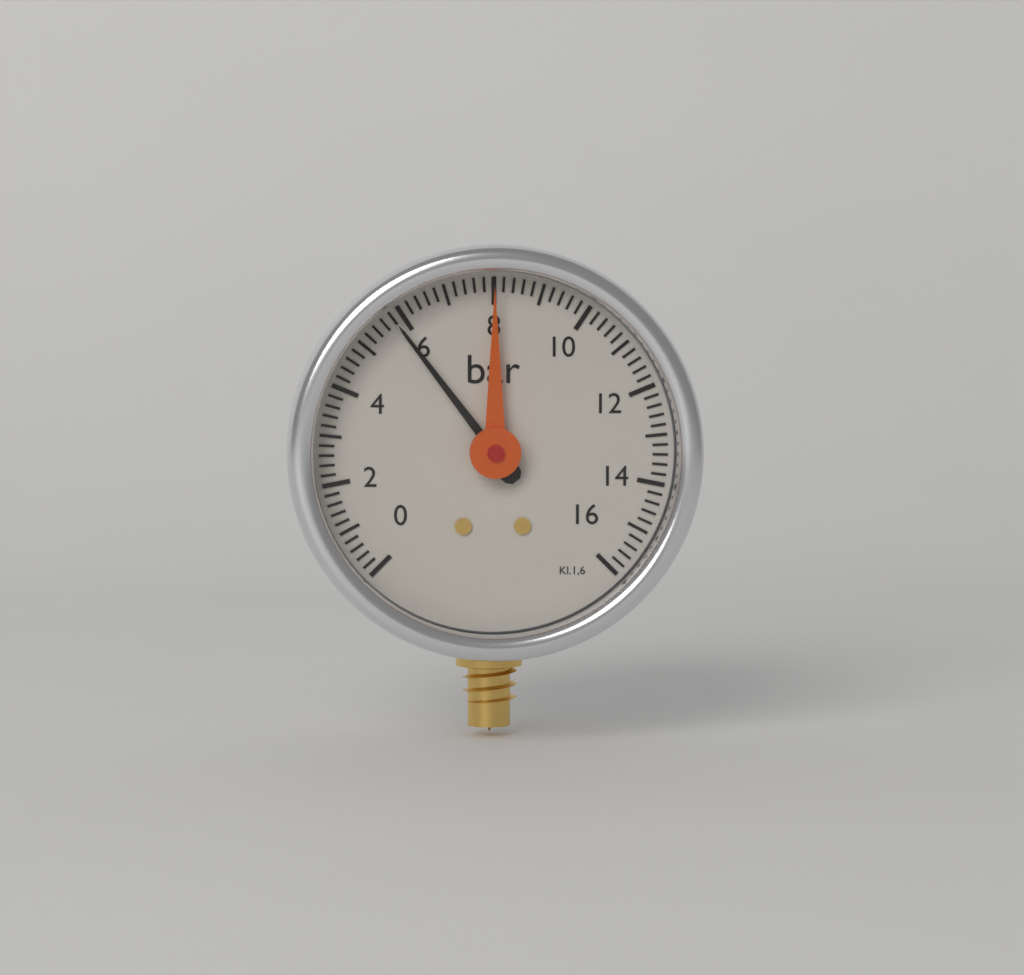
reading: 5.8 bar
